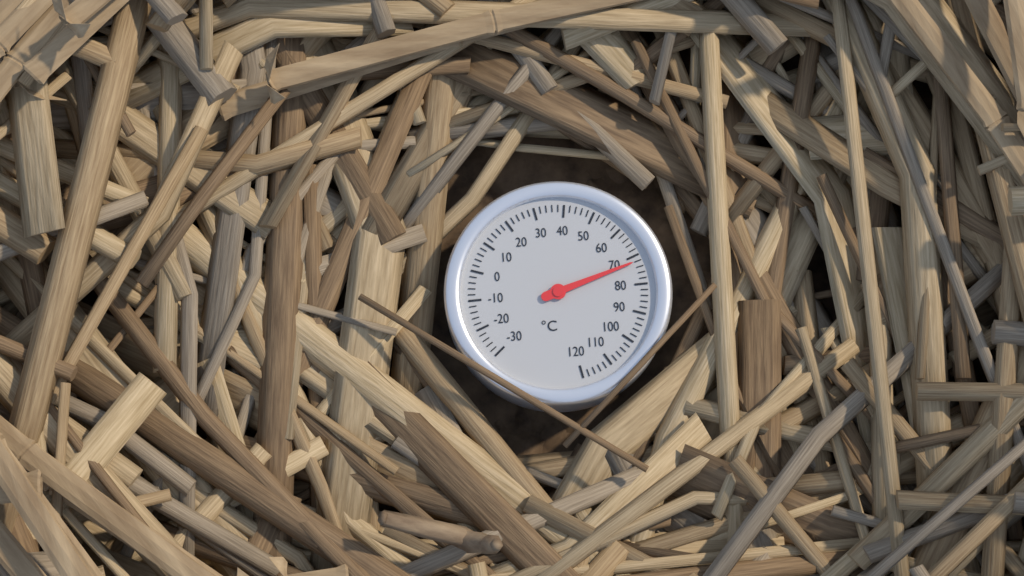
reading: 72 °C
